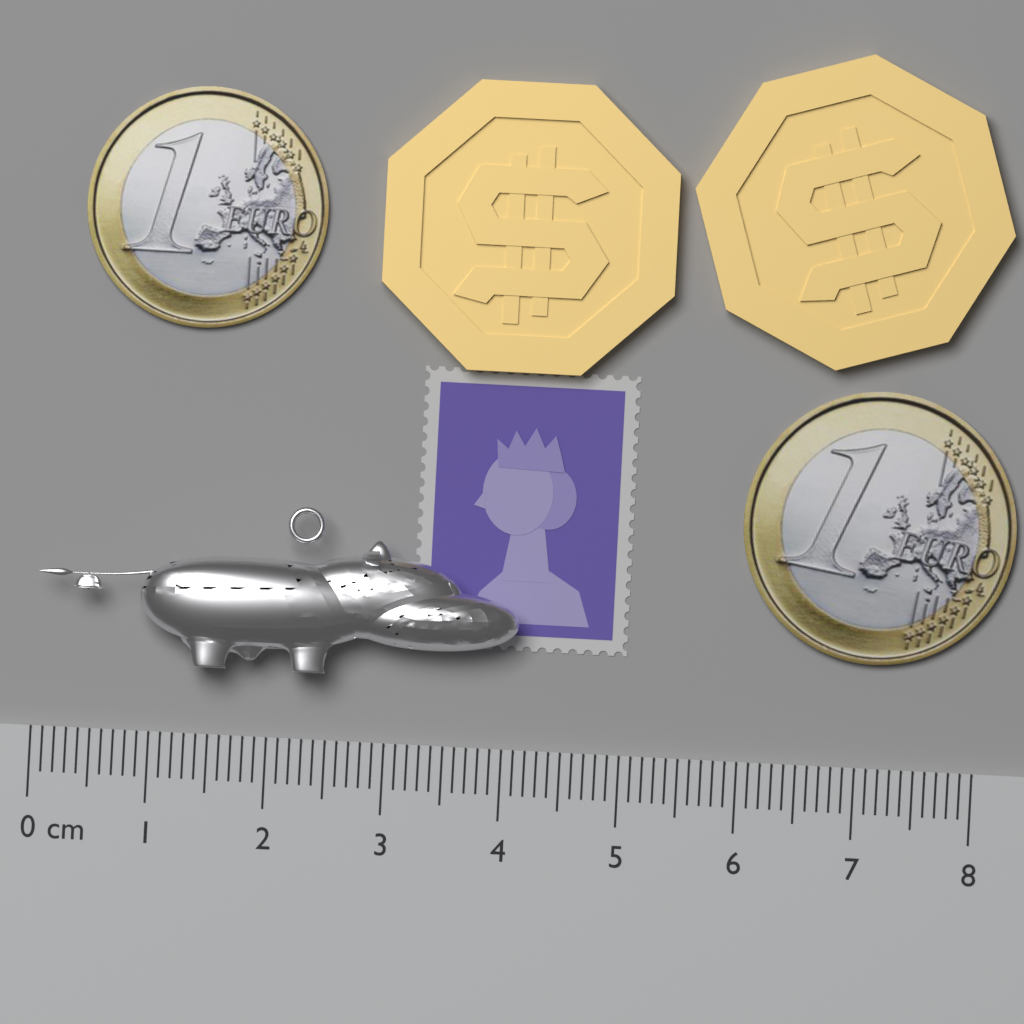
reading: 4.1 cm
